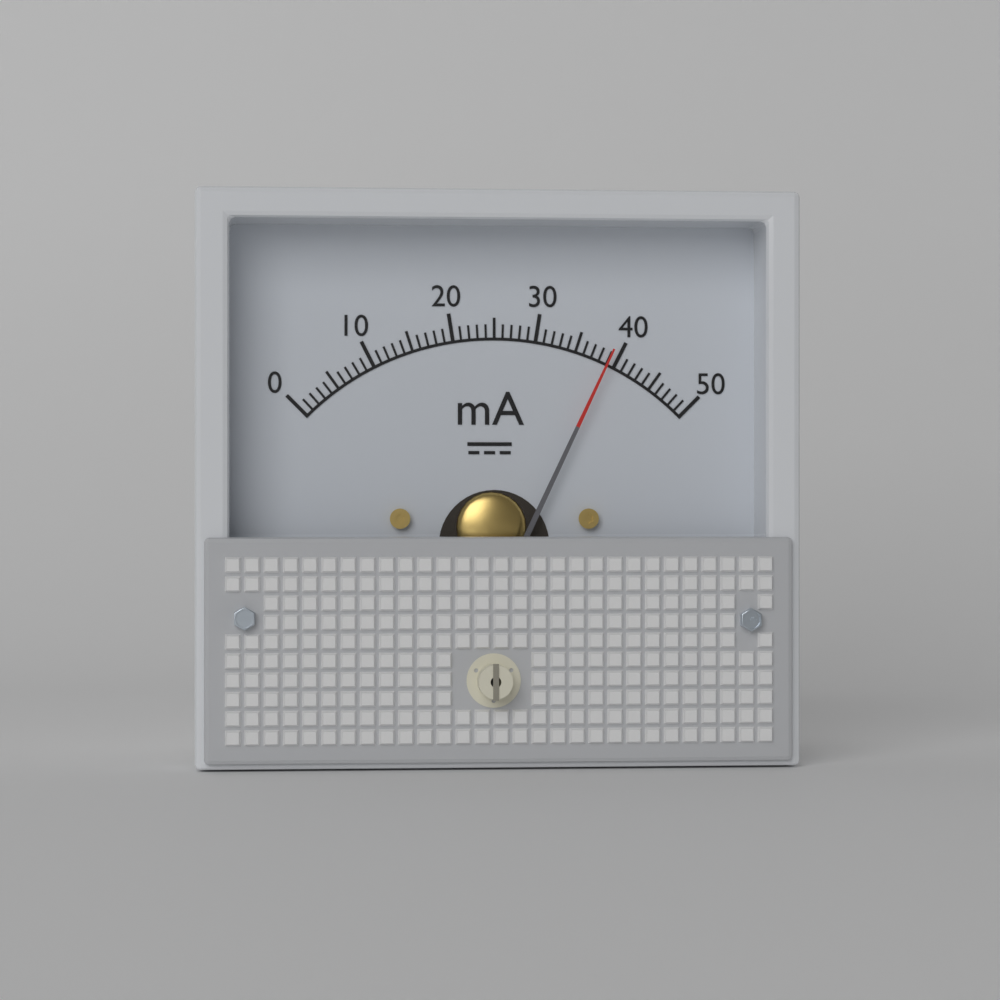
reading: 39 mA
